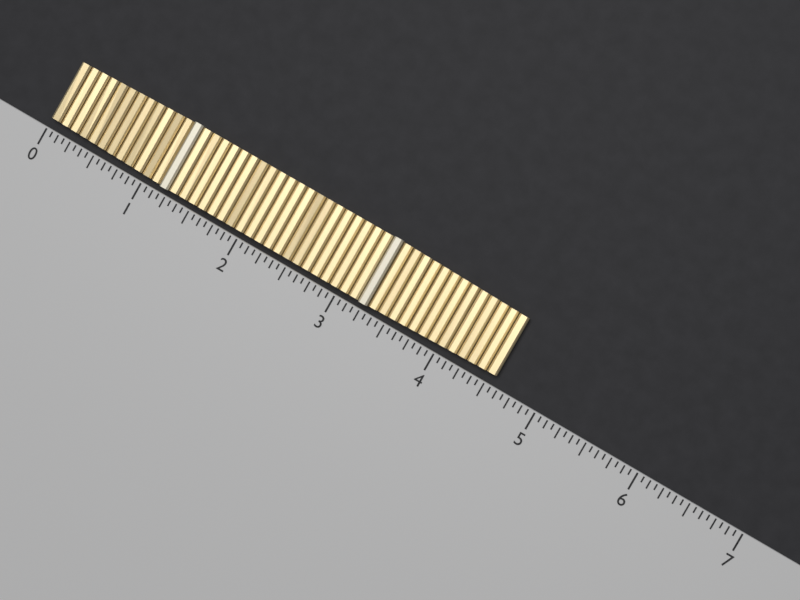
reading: 4.5625 (no unit)
